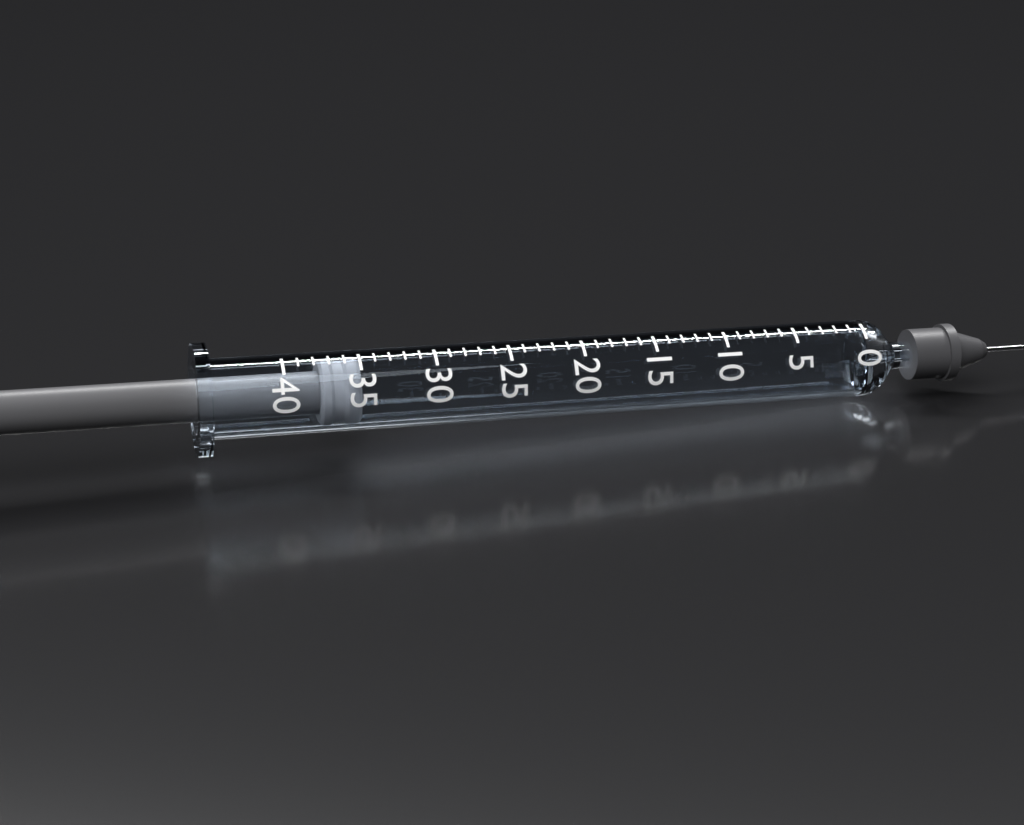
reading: 35 (no unit)
